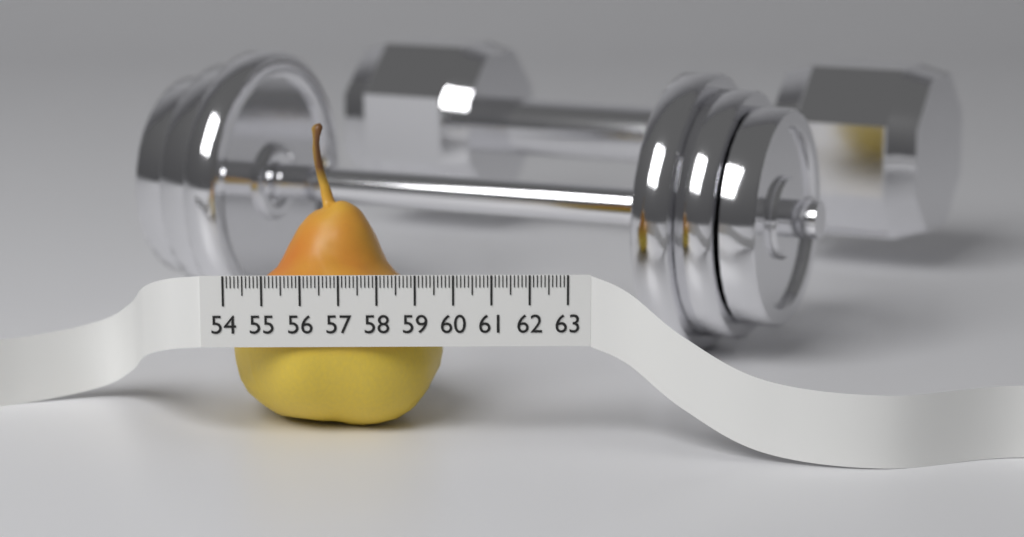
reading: 59.7 (no unit)
